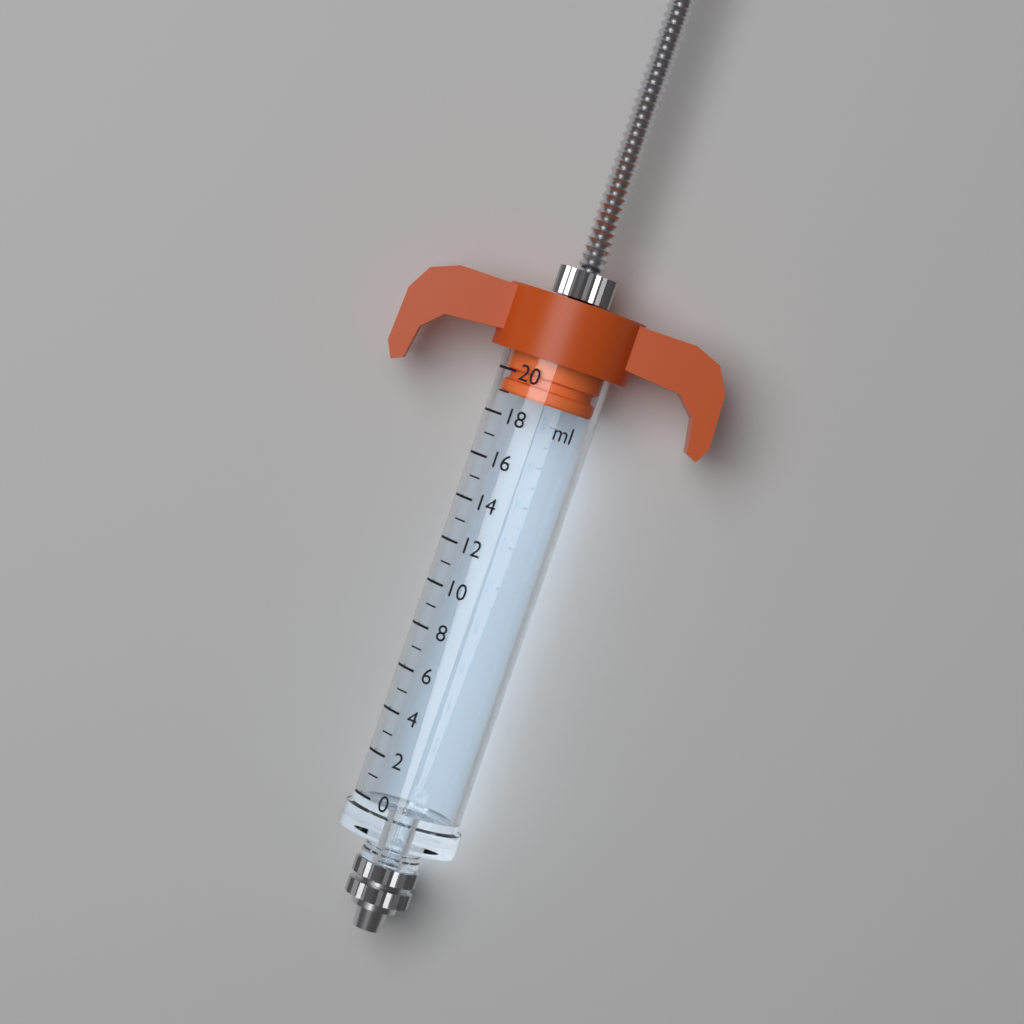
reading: 19 ml
